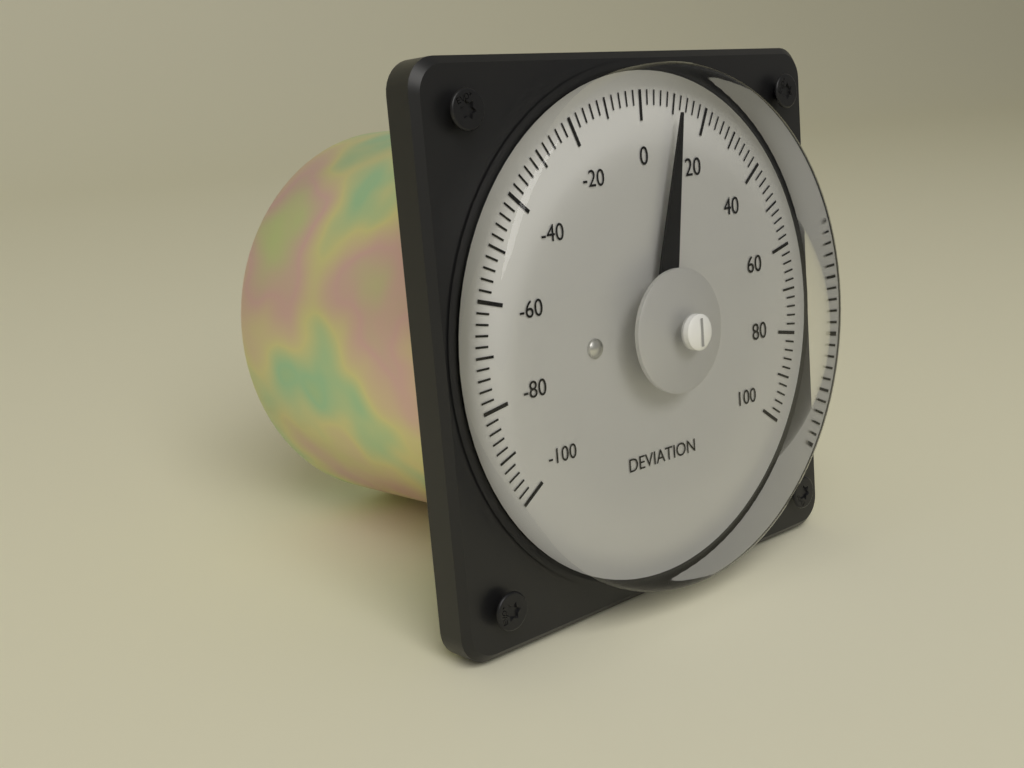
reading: 10 (no unit)
